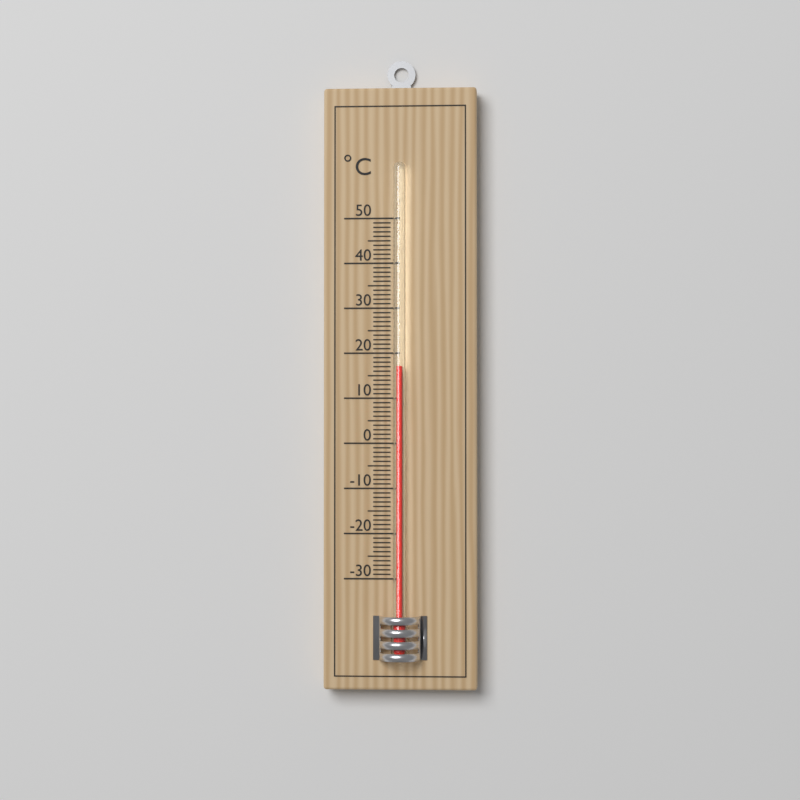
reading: 17 °C
